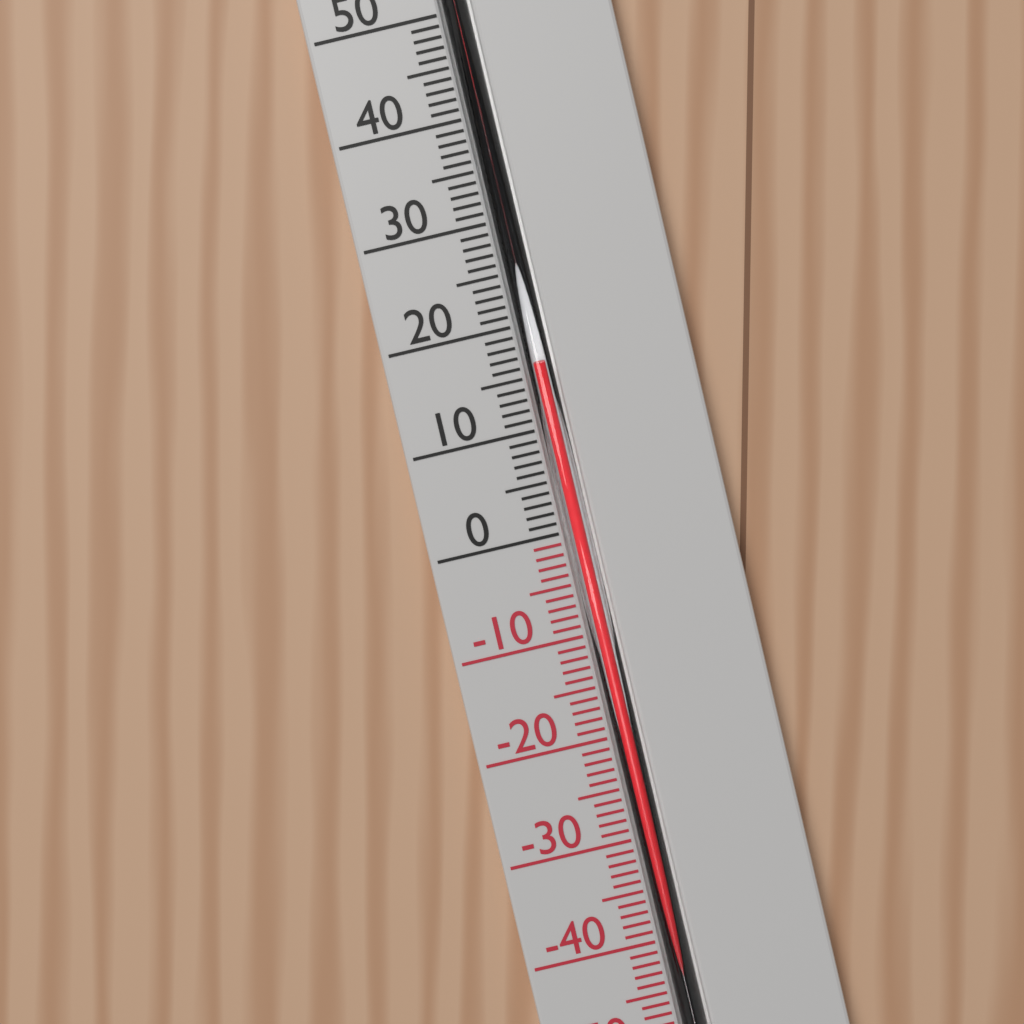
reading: 16 °C
